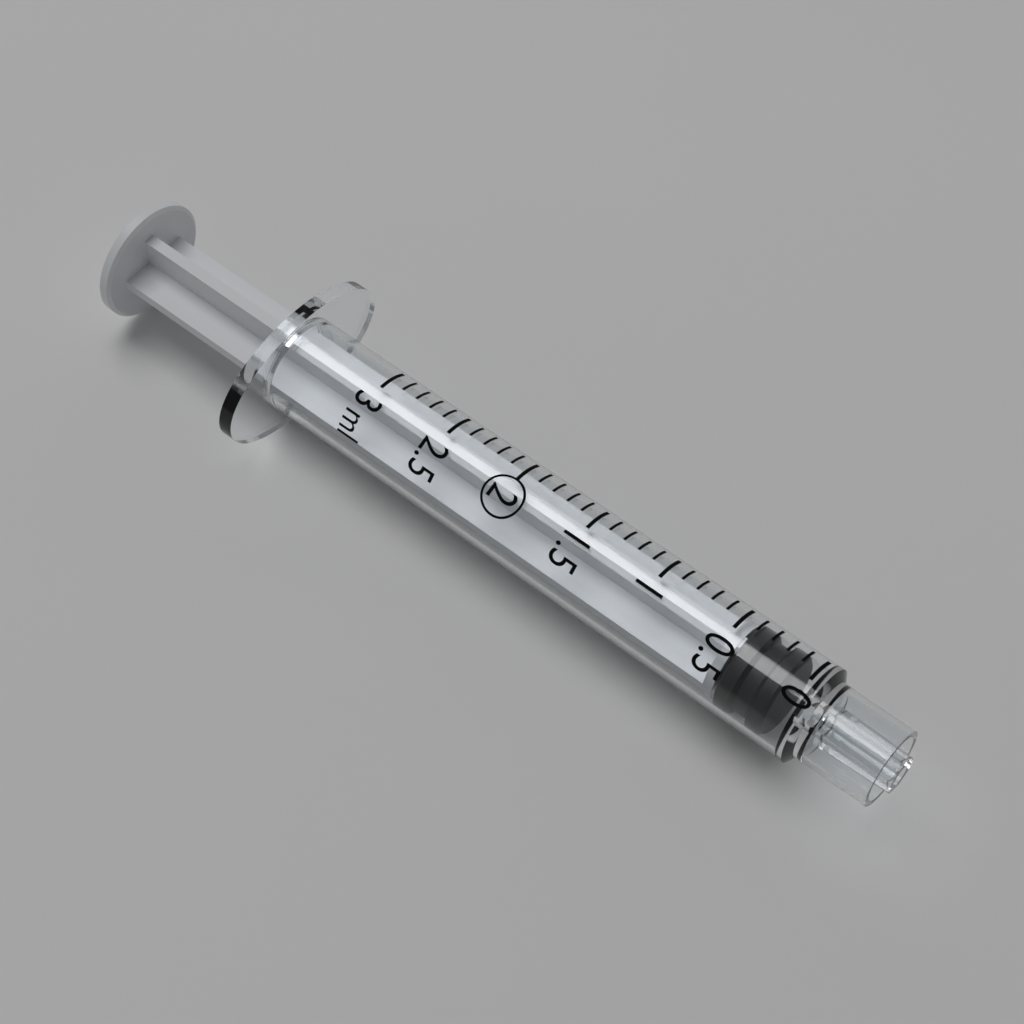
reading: 0.1 ml
